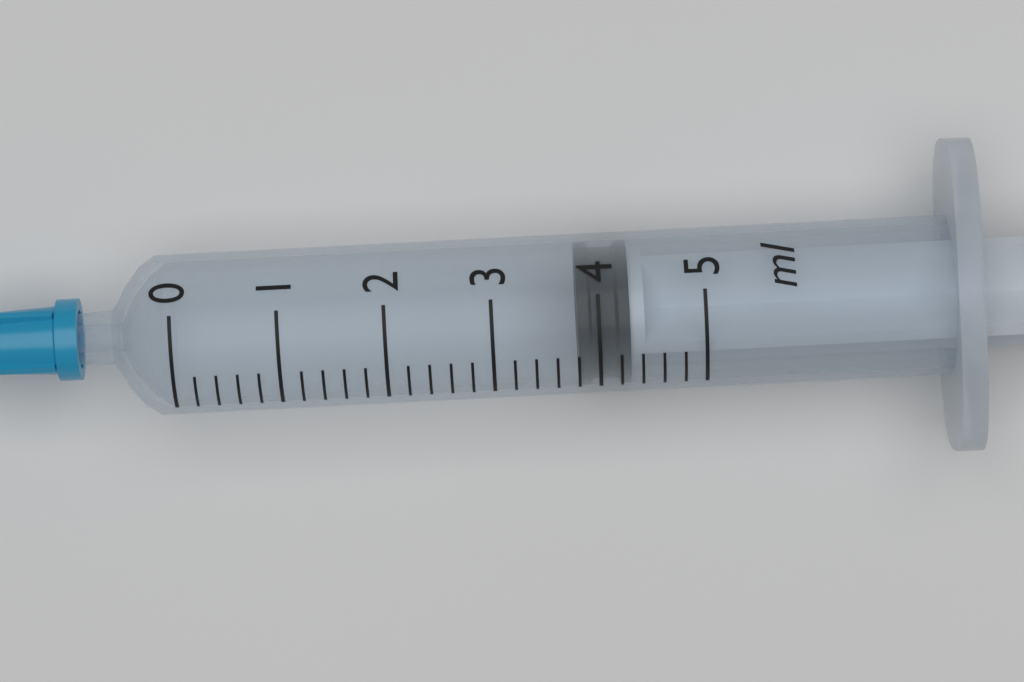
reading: 3.8 ml
